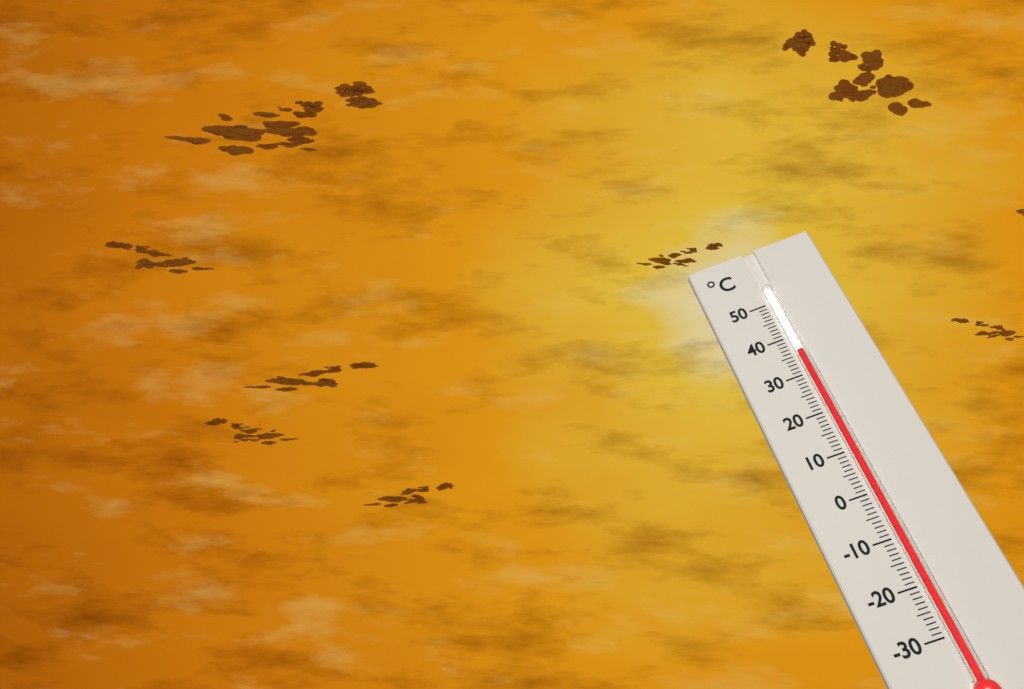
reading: 36 °C
